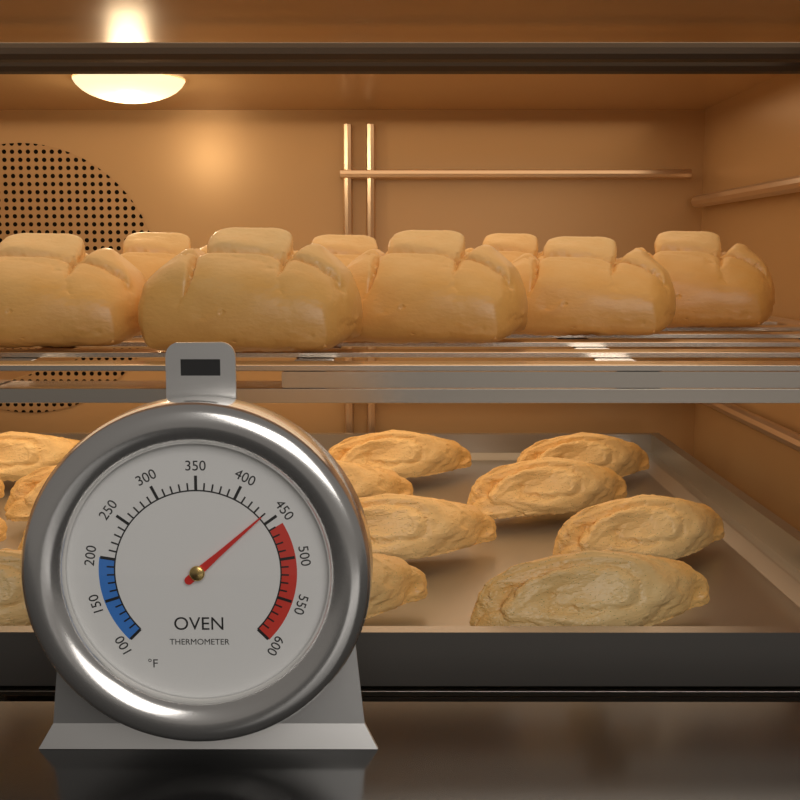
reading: 440 °F
